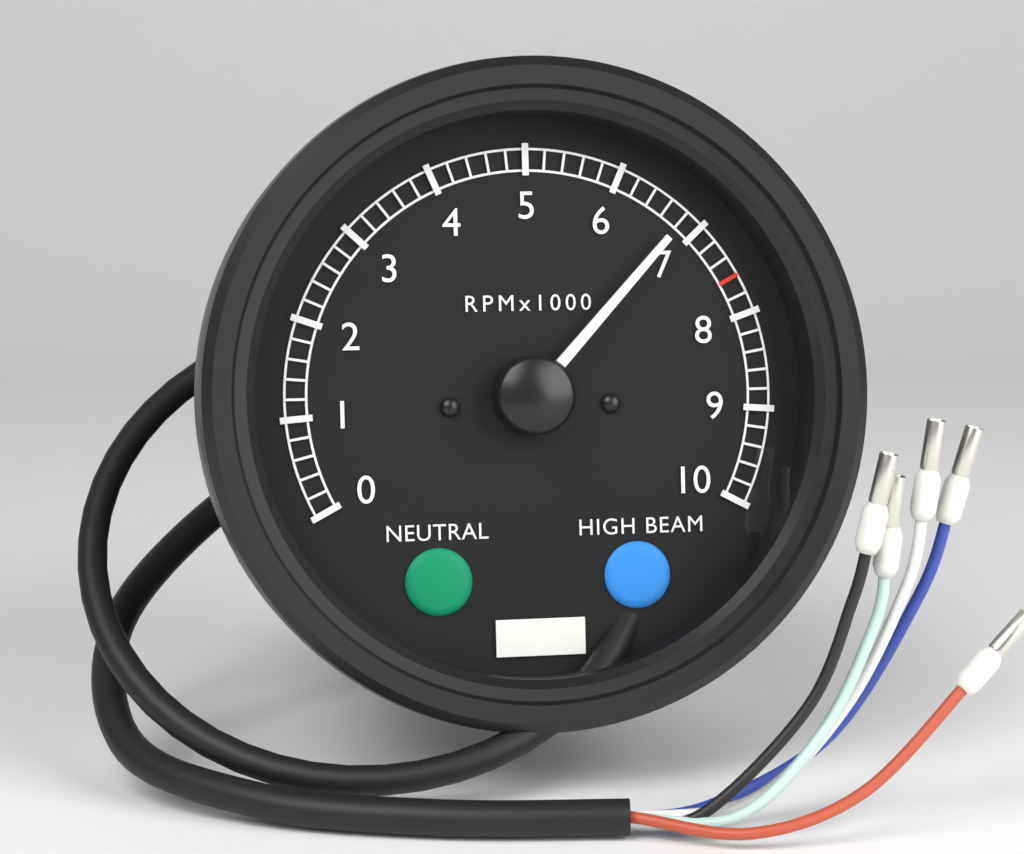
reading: 6800 RPM
